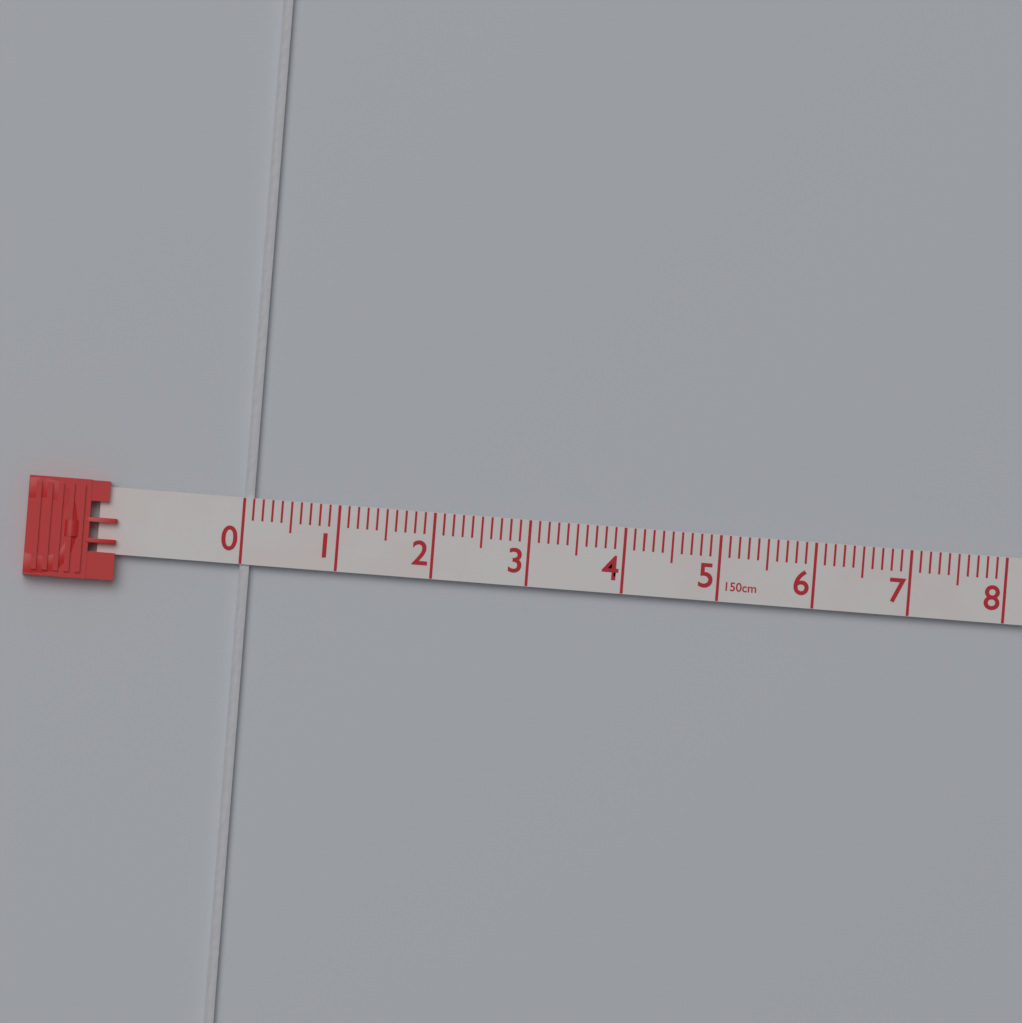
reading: 0.1 cm
